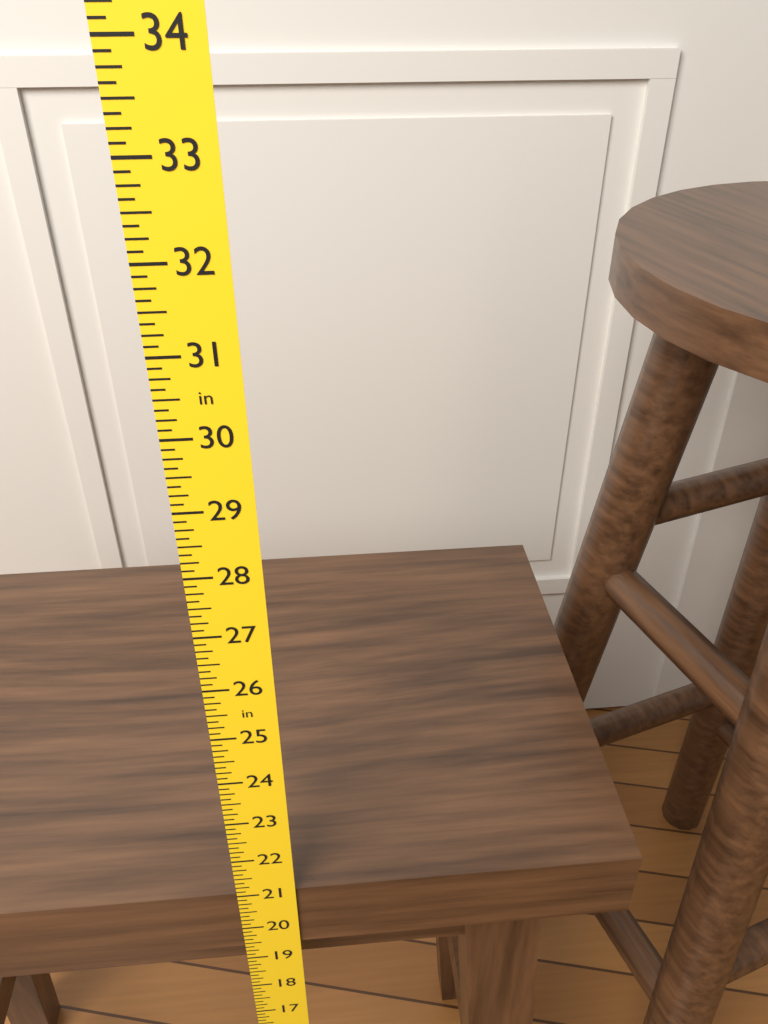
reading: 21.000 in
